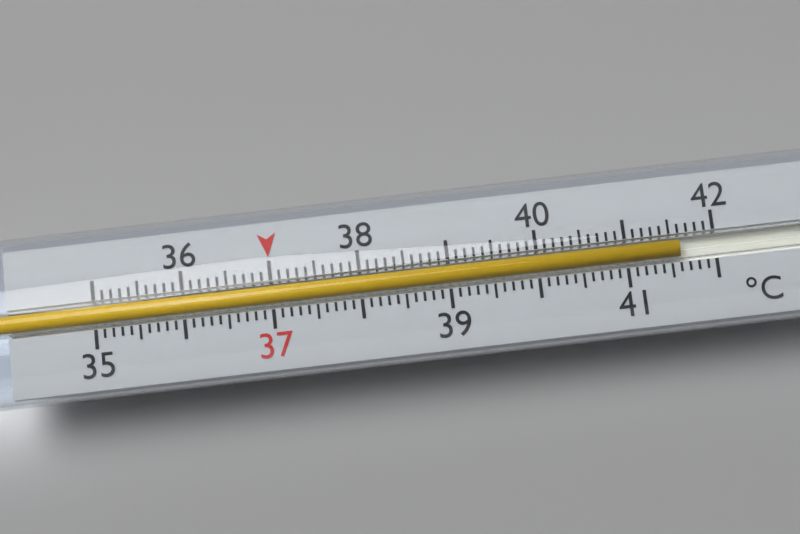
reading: 41.6 °C
